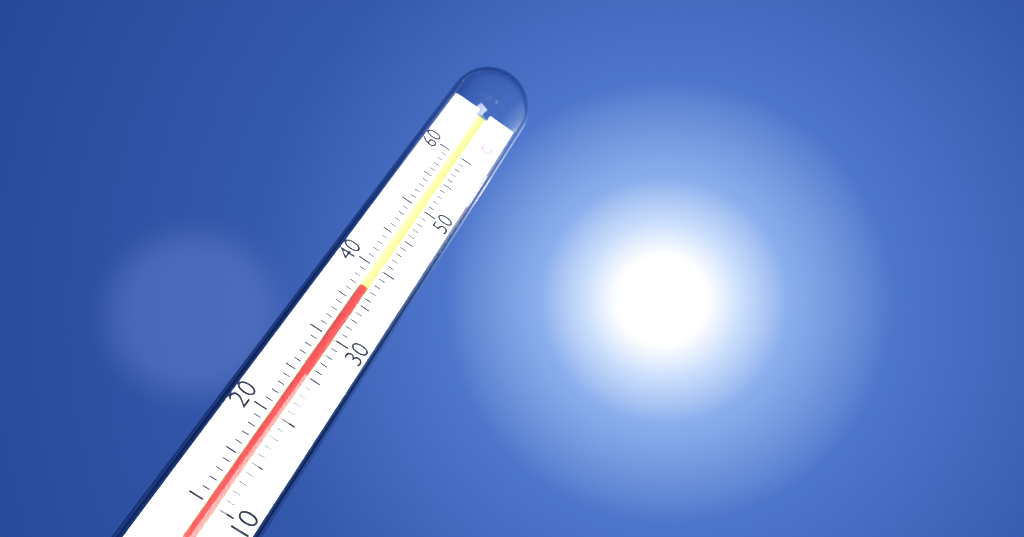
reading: 37 °C
